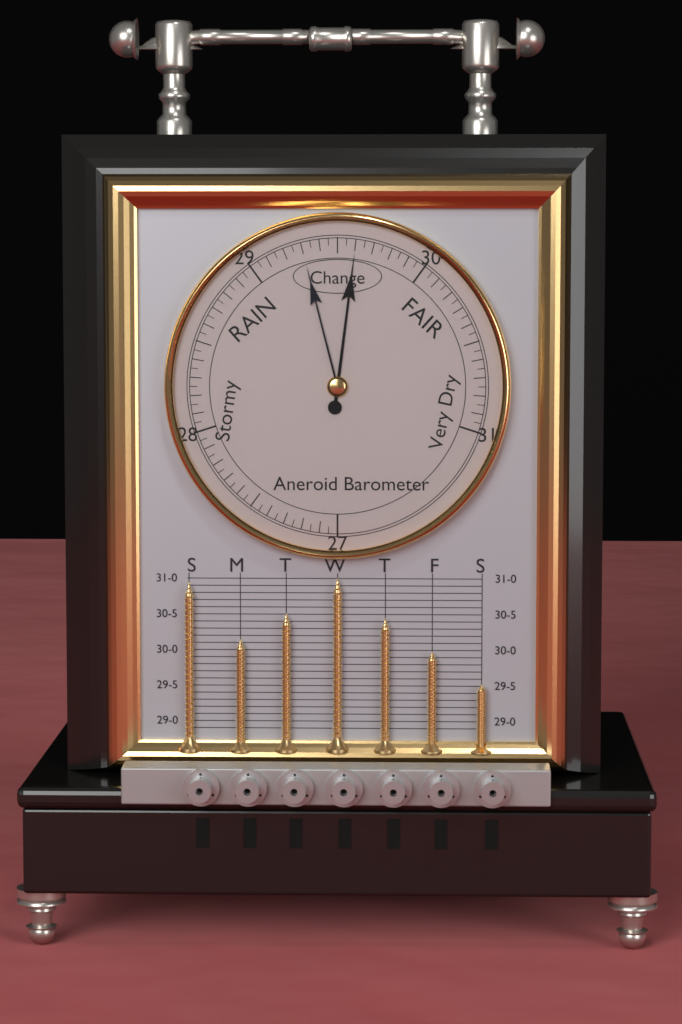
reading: 29.60 (no unit)
